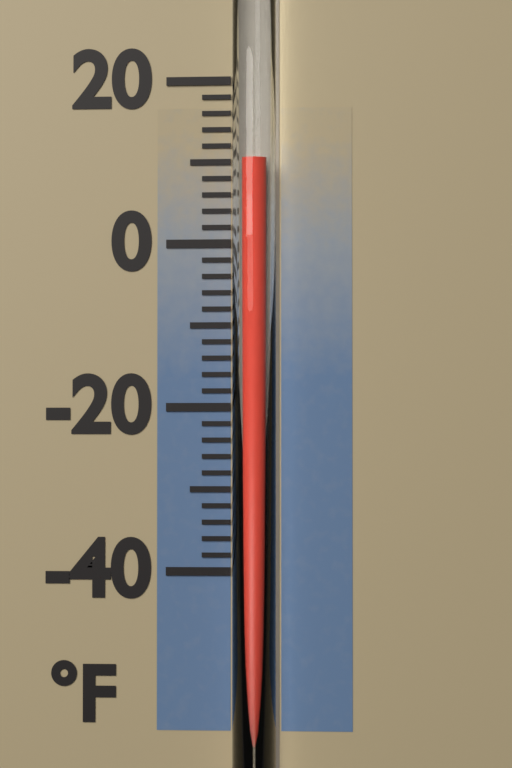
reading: 10 °F
